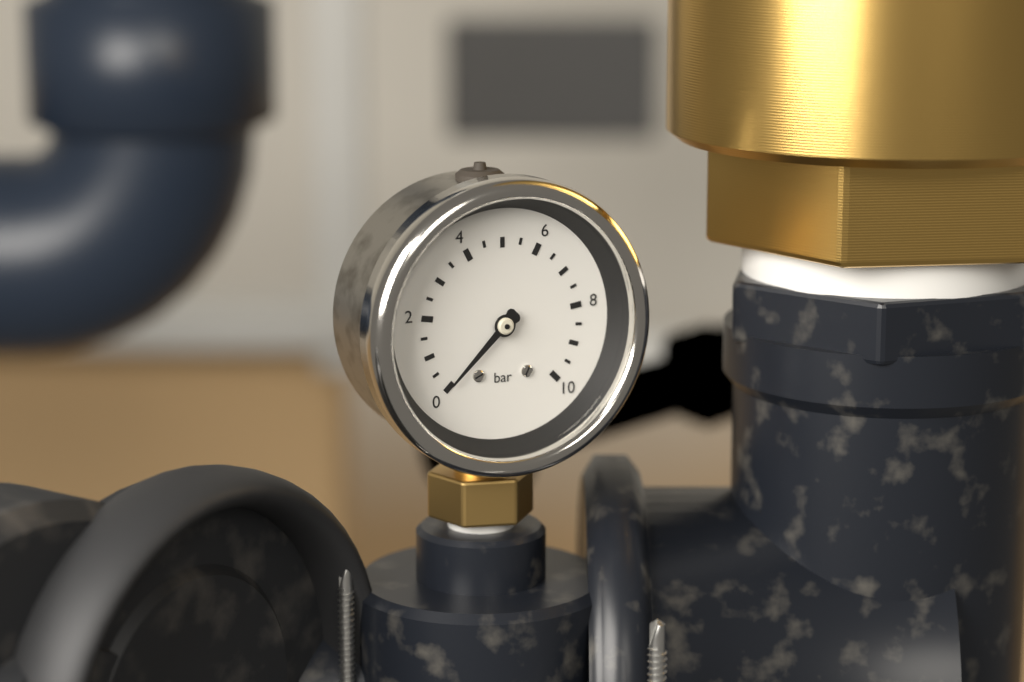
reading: 0.0 bar
